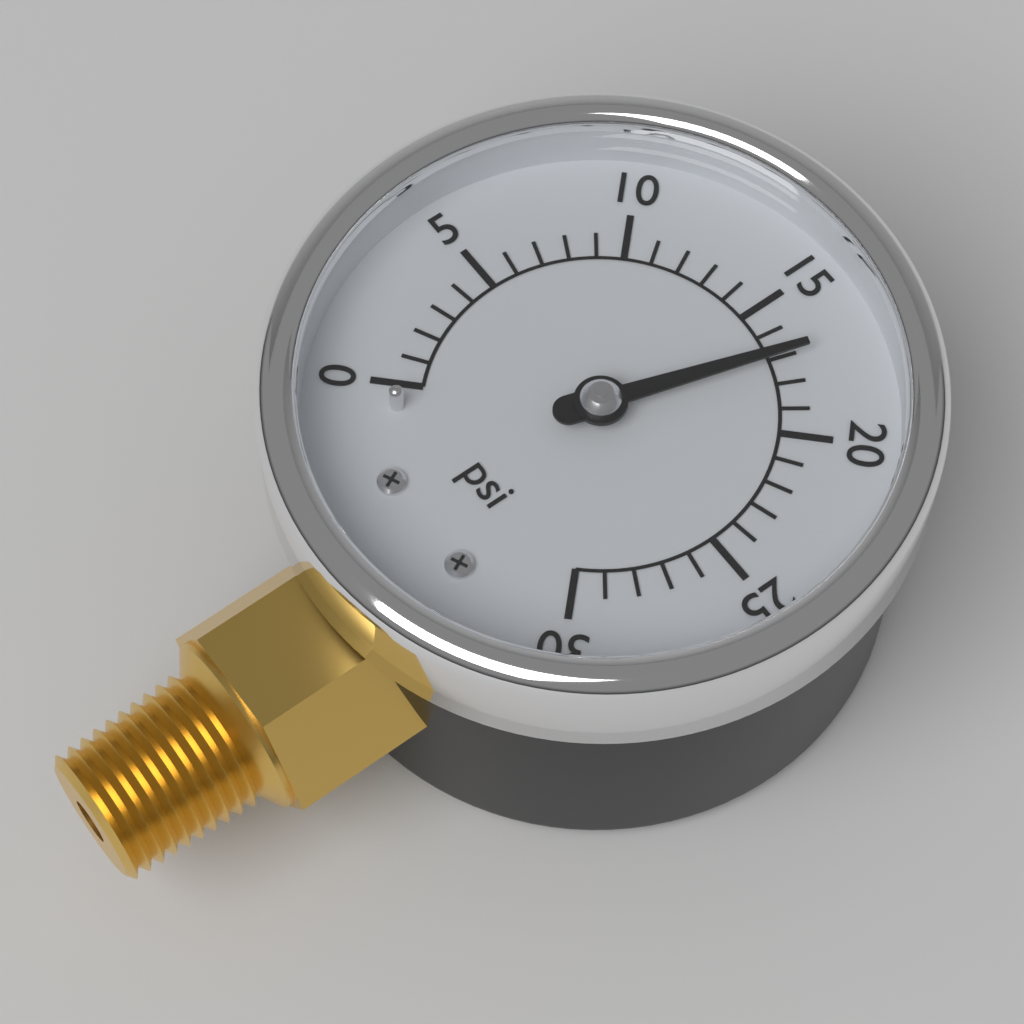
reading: 17 psi
